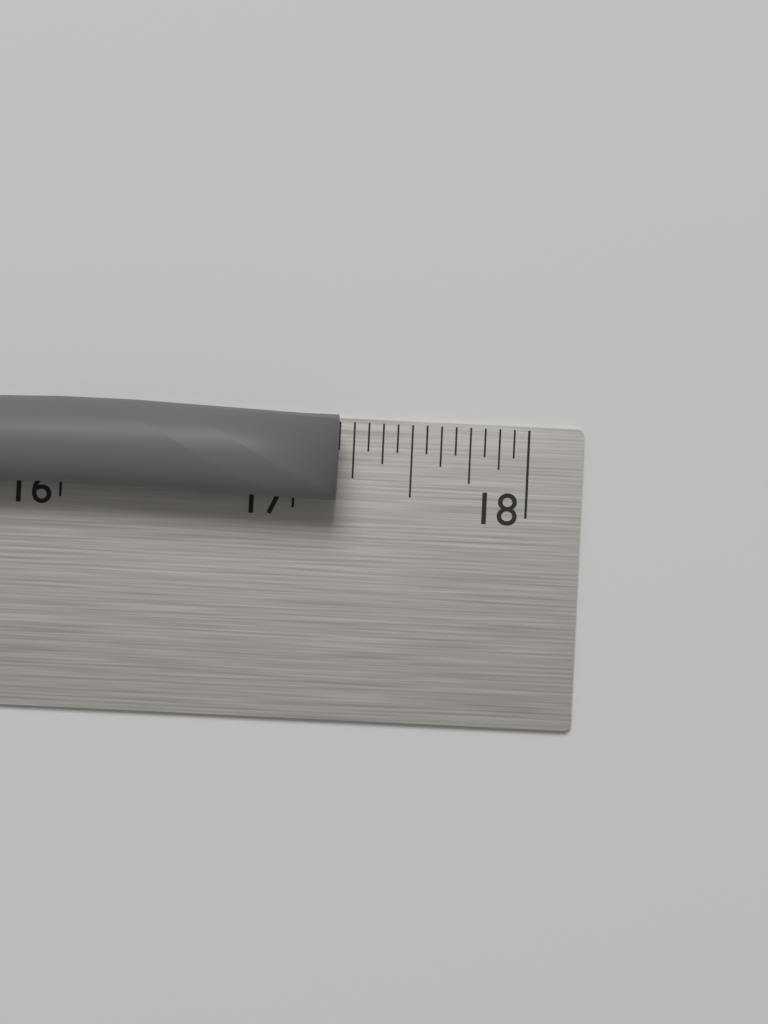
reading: 17.1875 in
